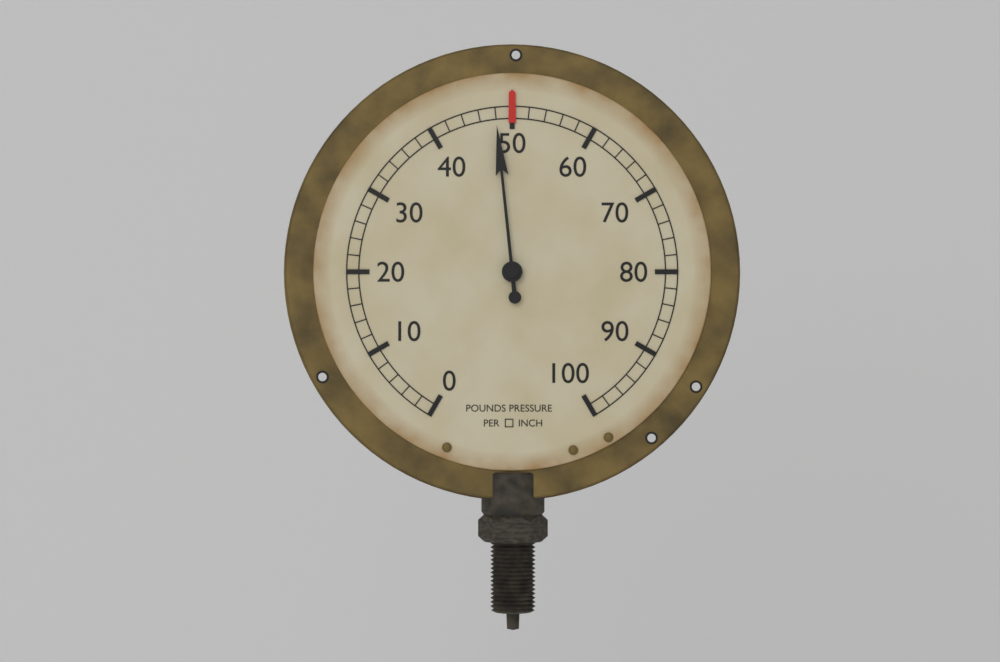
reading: 48 psi
